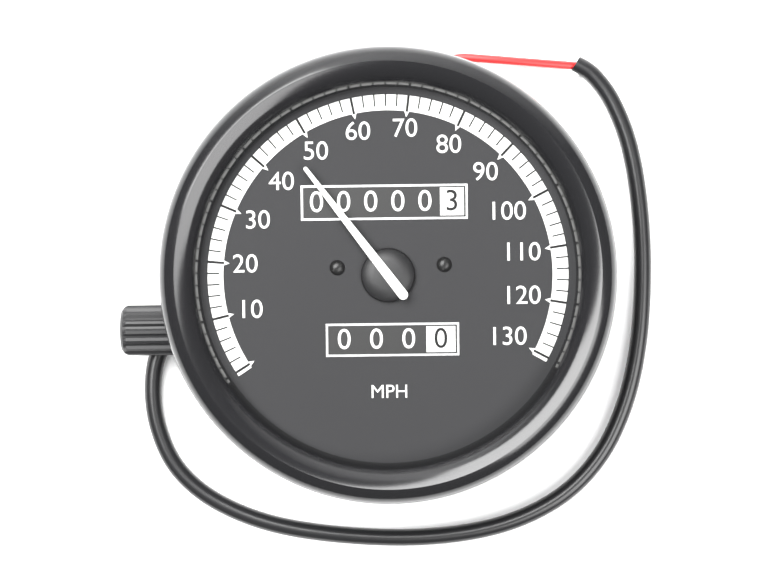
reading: 46 MPH
